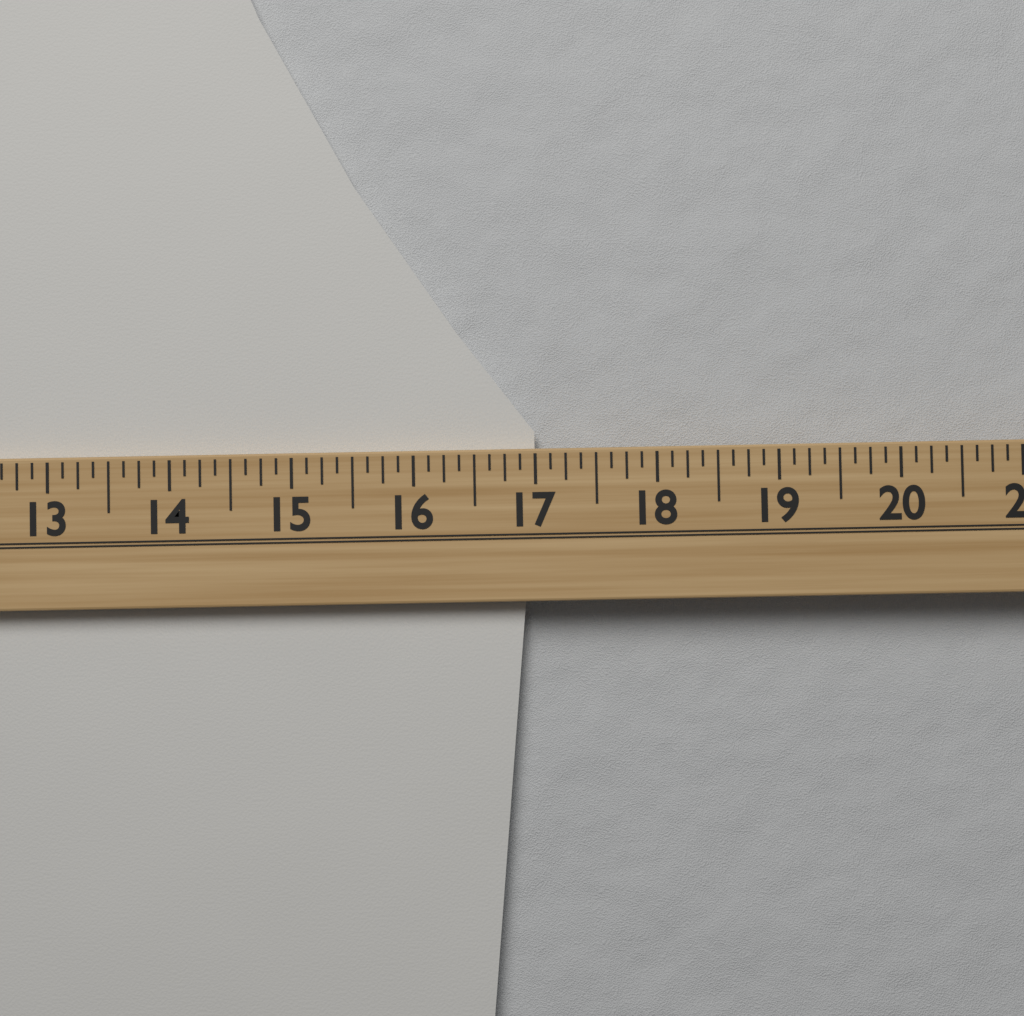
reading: 17.000 (no unit)
